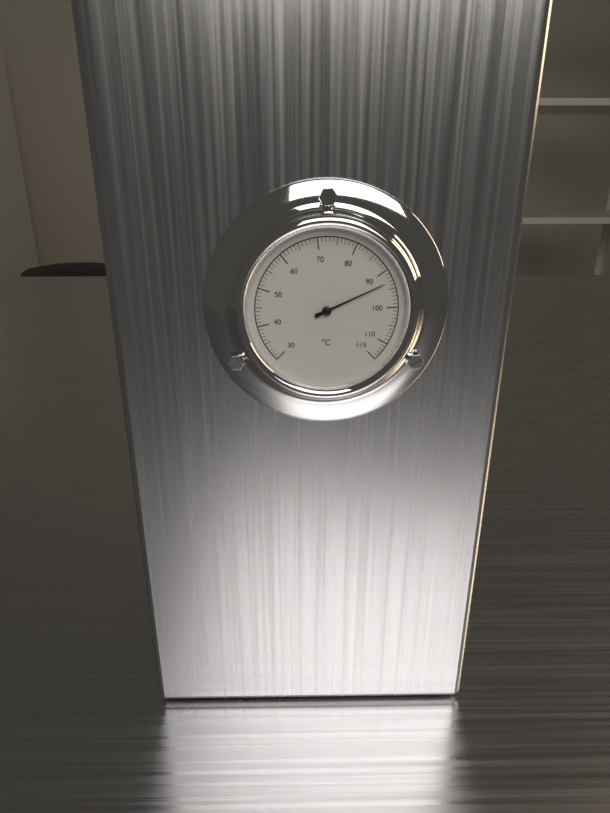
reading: 93 °C
